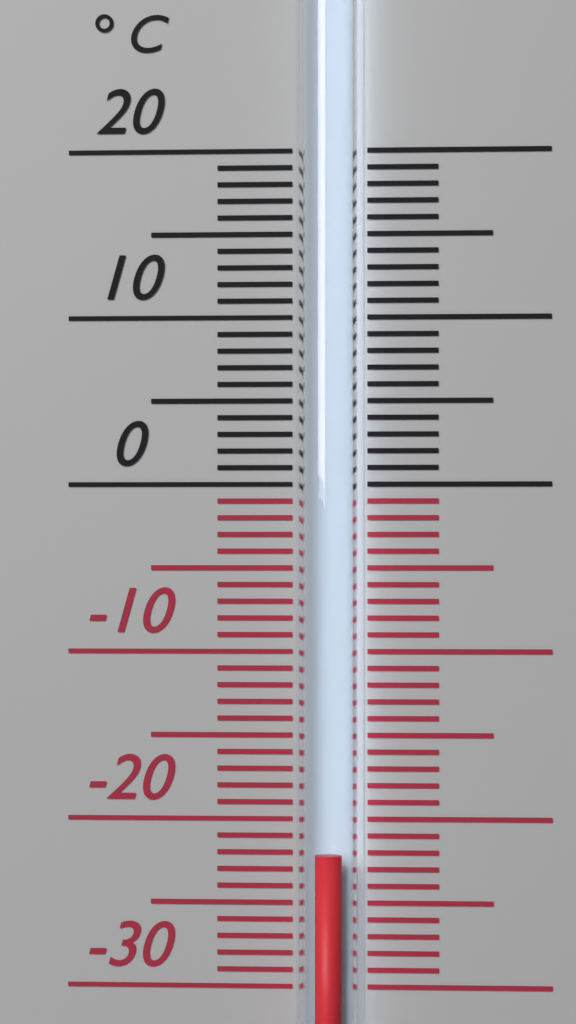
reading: -22 °C
